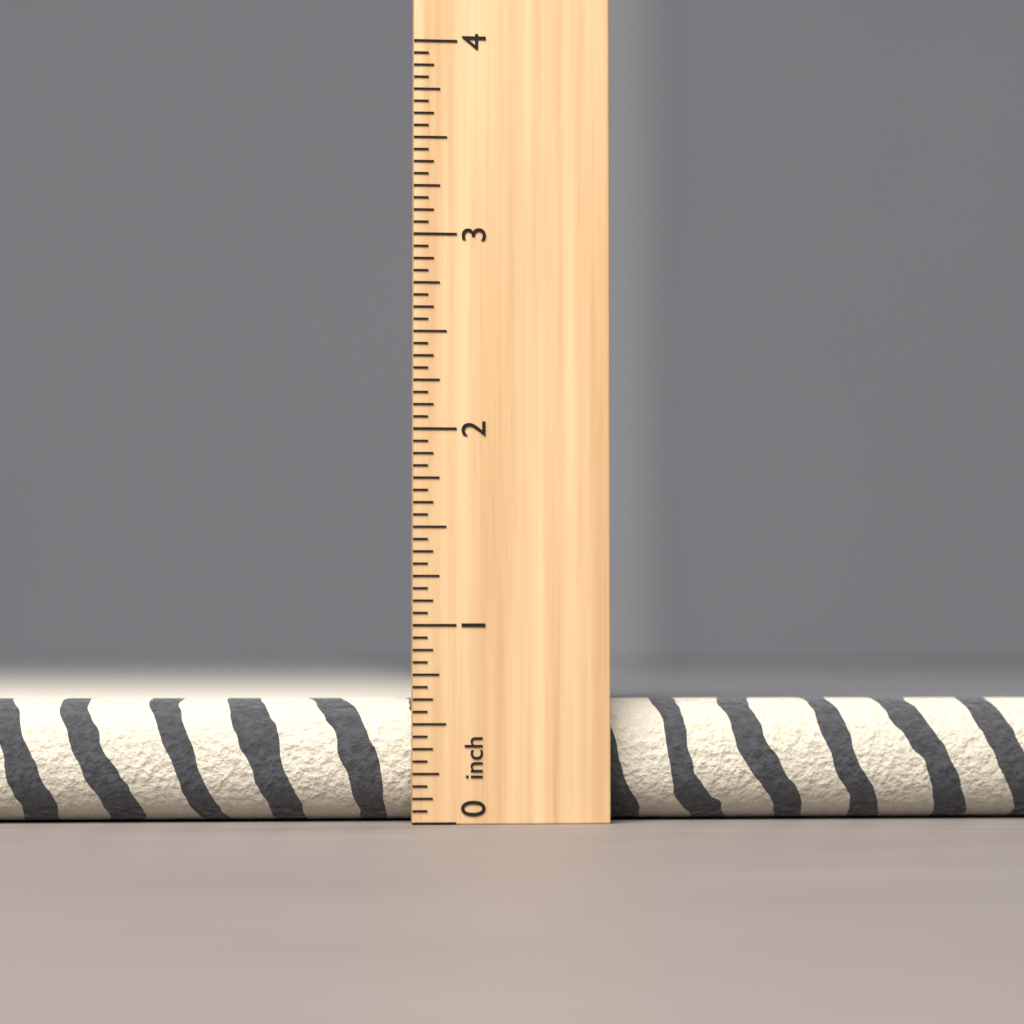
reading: 0.6250 inch
